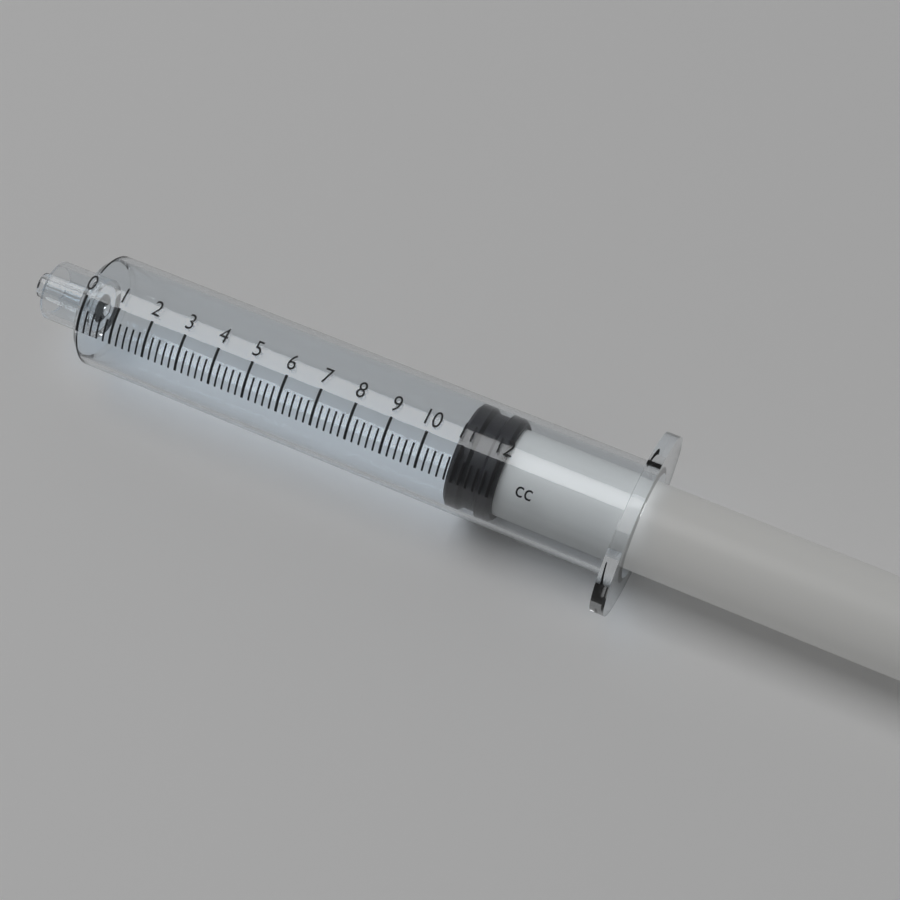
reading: 10.8 cc
